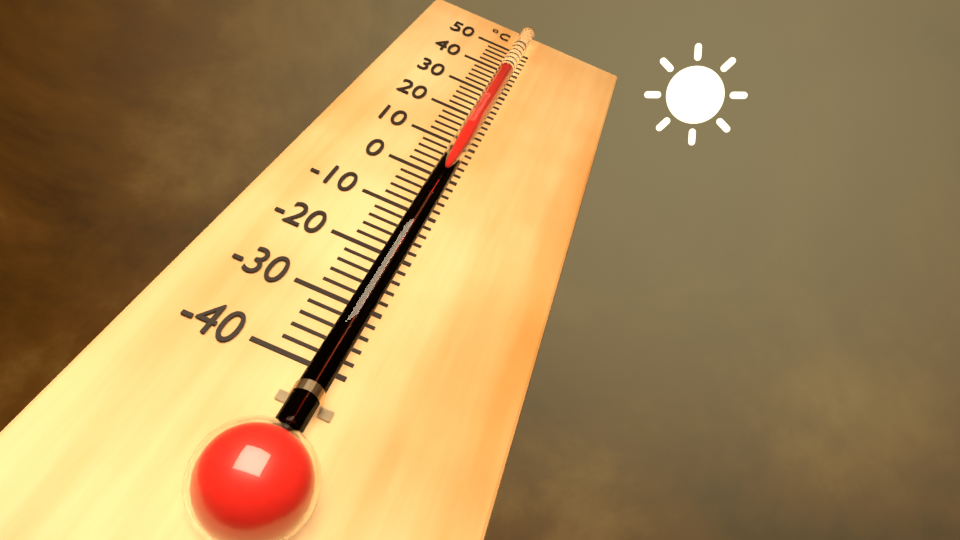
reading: 38 °C
